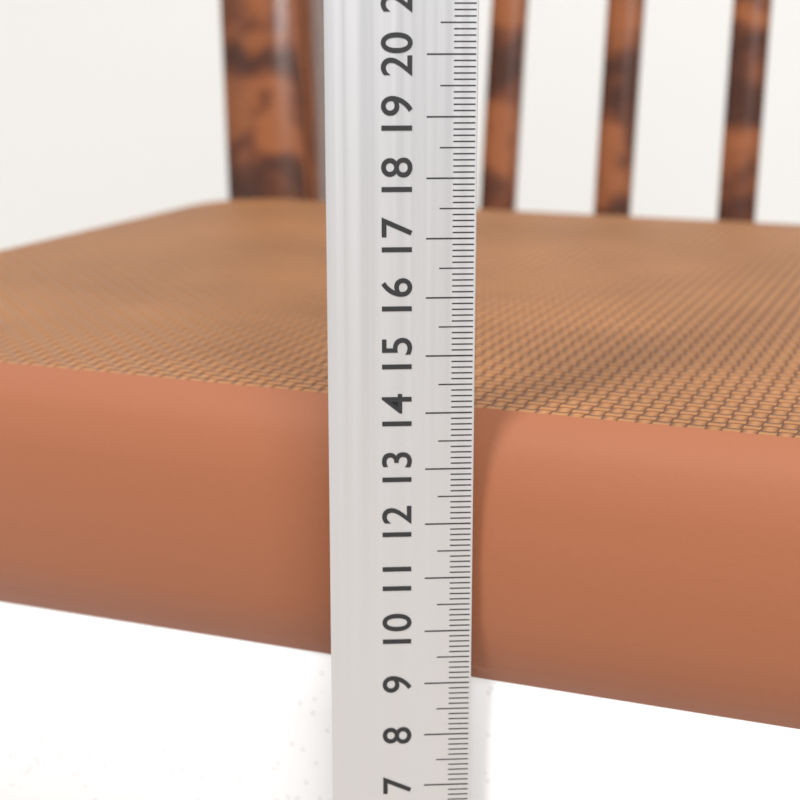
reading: 13.8 cm
